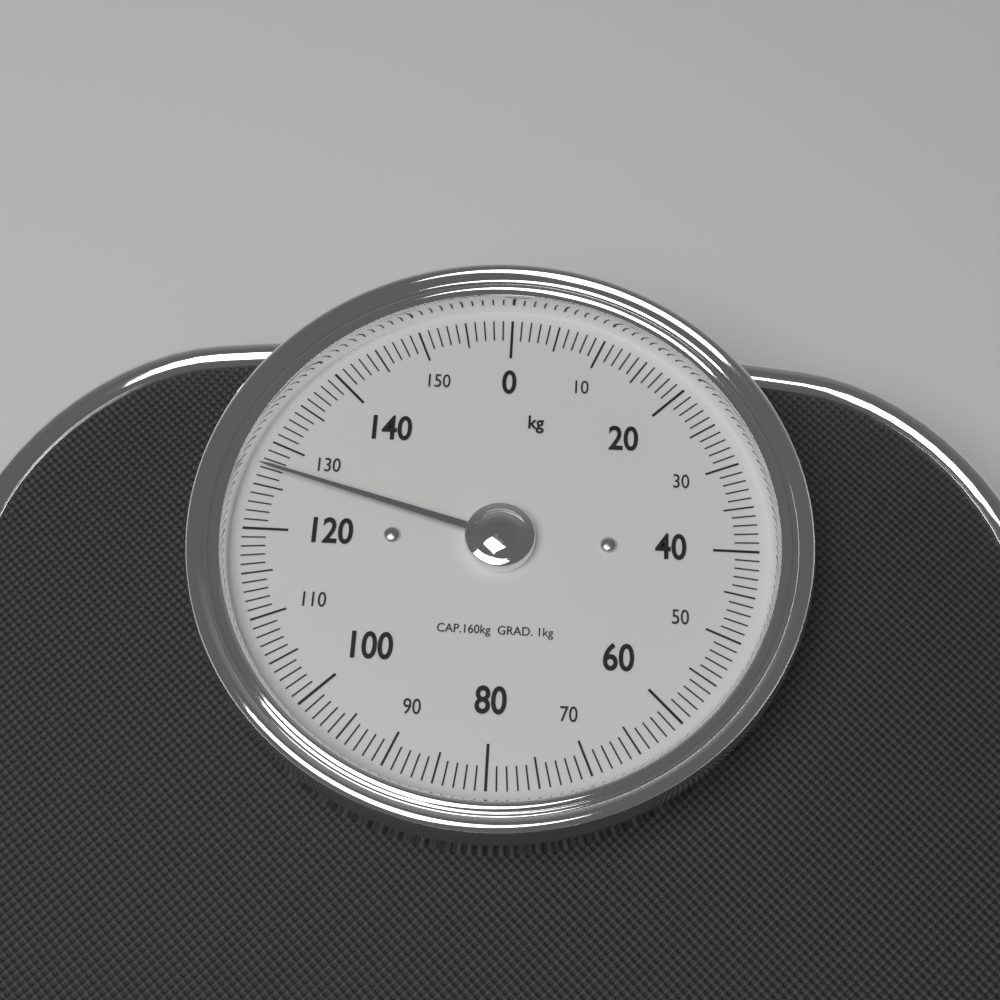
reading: 127 kg
